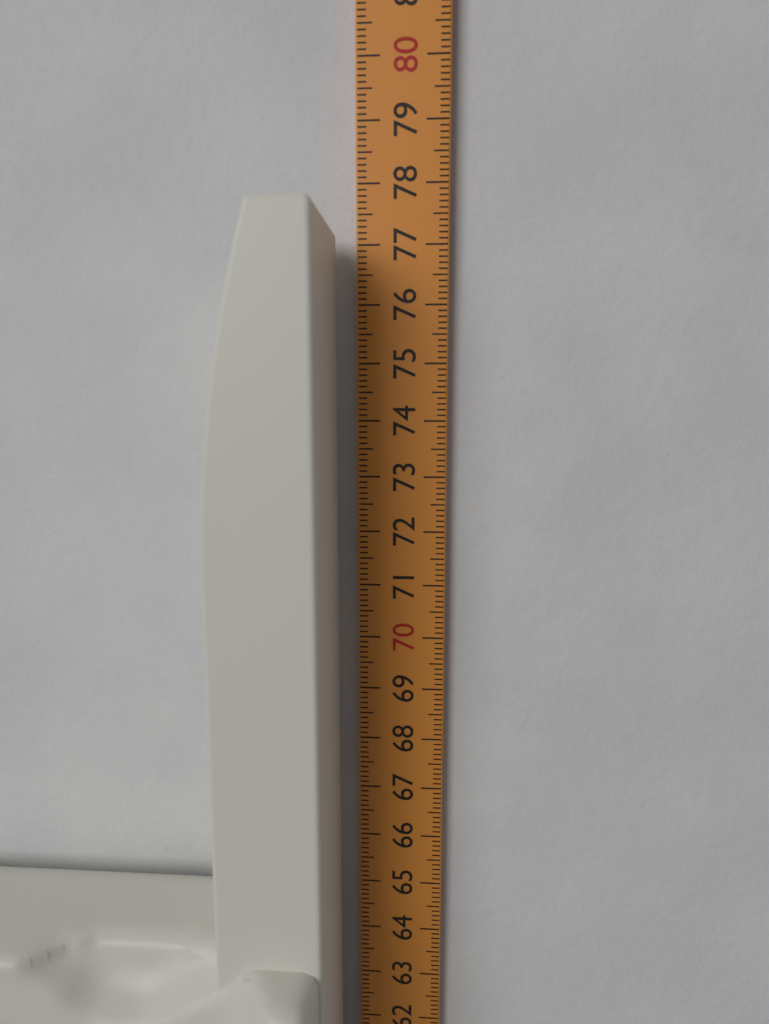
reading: 77.2 cm
